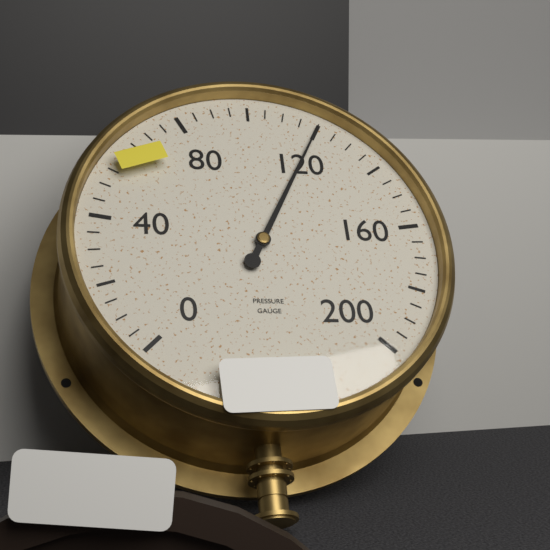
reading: 120 (no unit)
